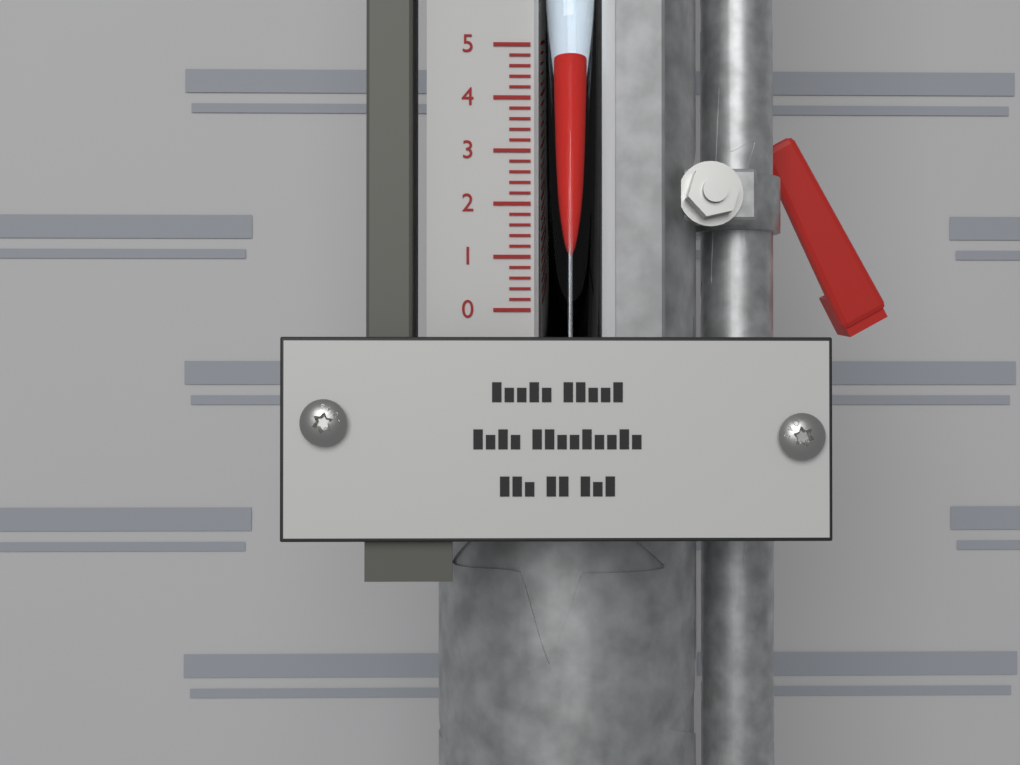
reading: 4.8 (no unit)
